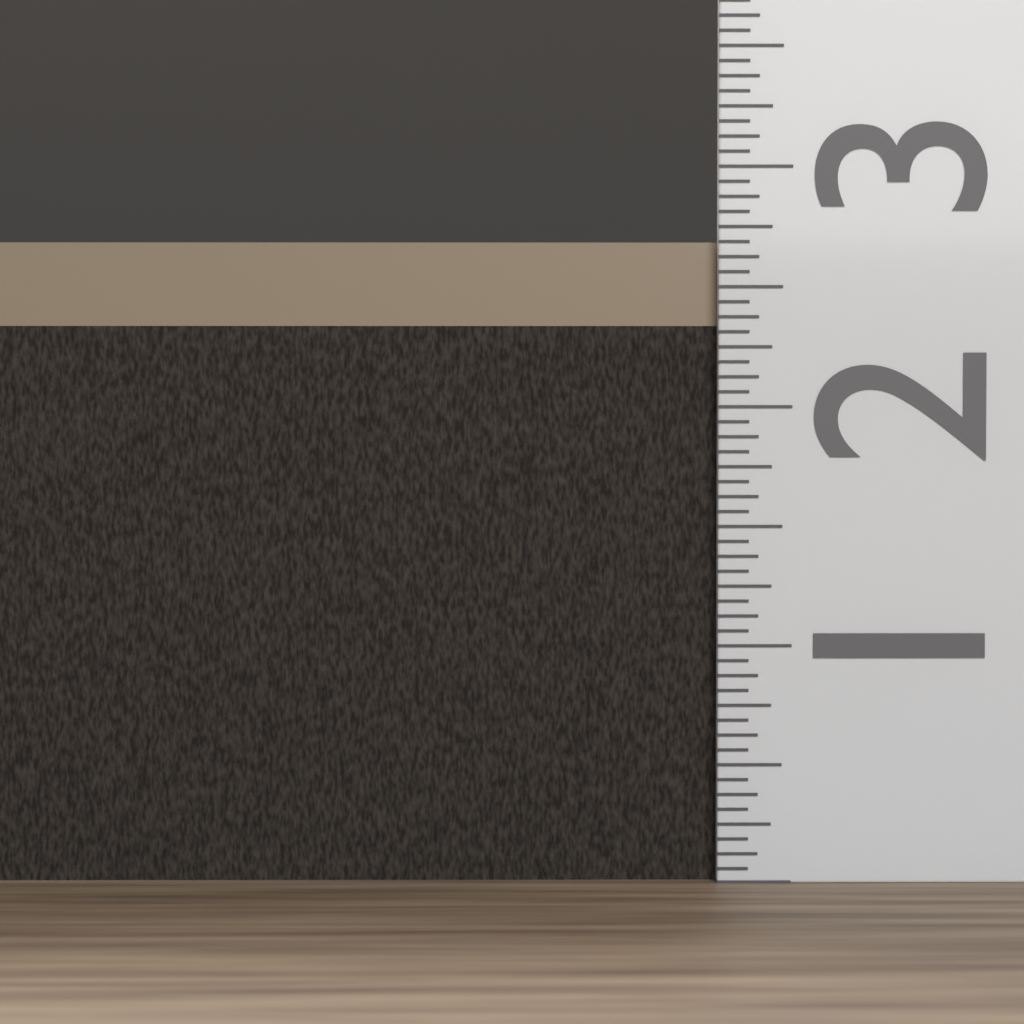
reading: 2.6875 (no unit)
